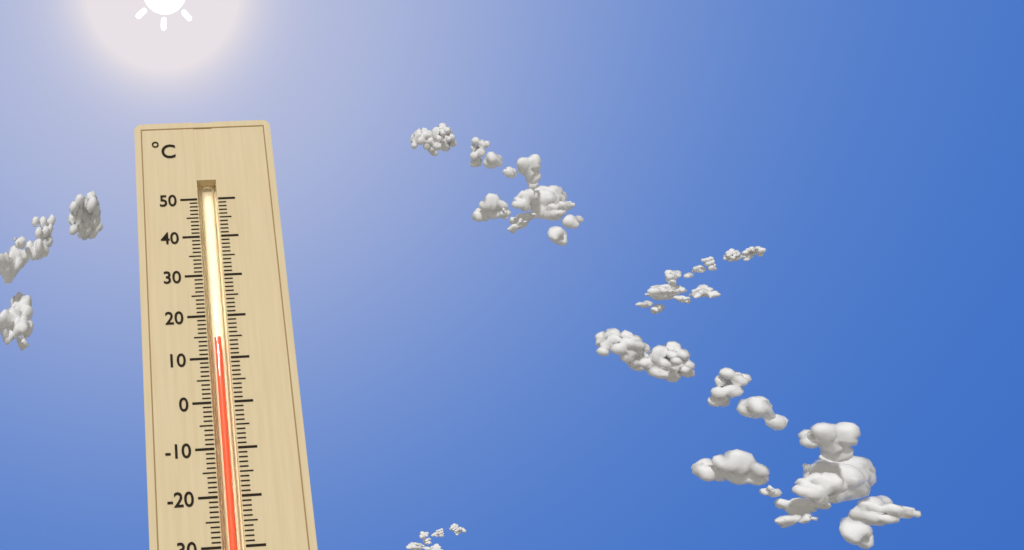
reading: 15 °C
